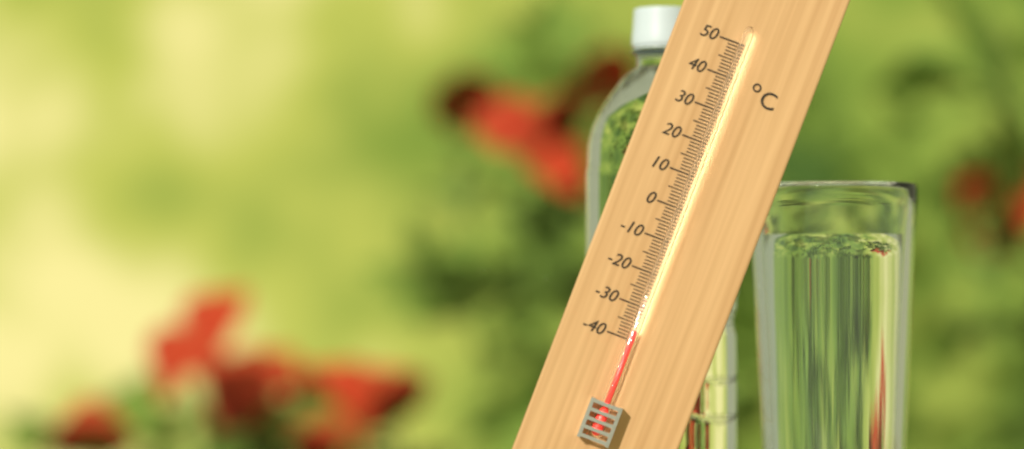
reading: -37 °C
